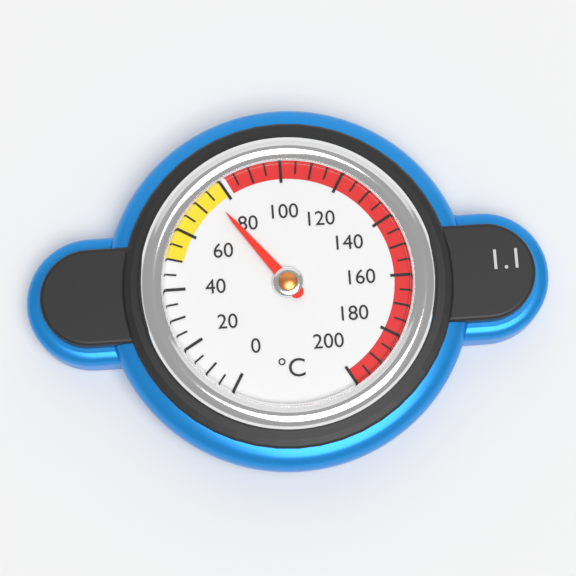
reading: 75 °C
